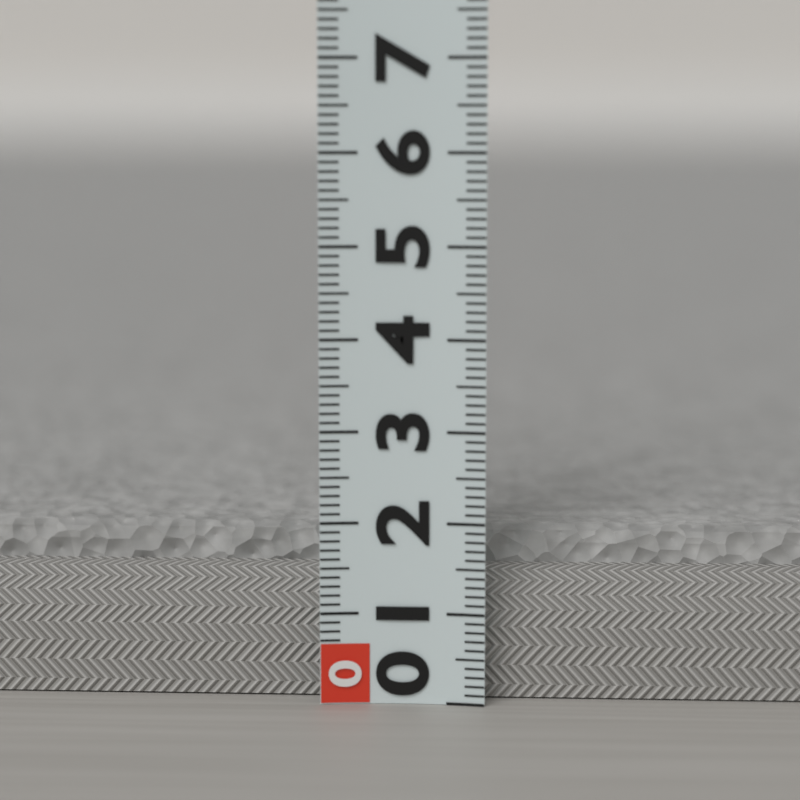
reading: 1.8 (no unit)
